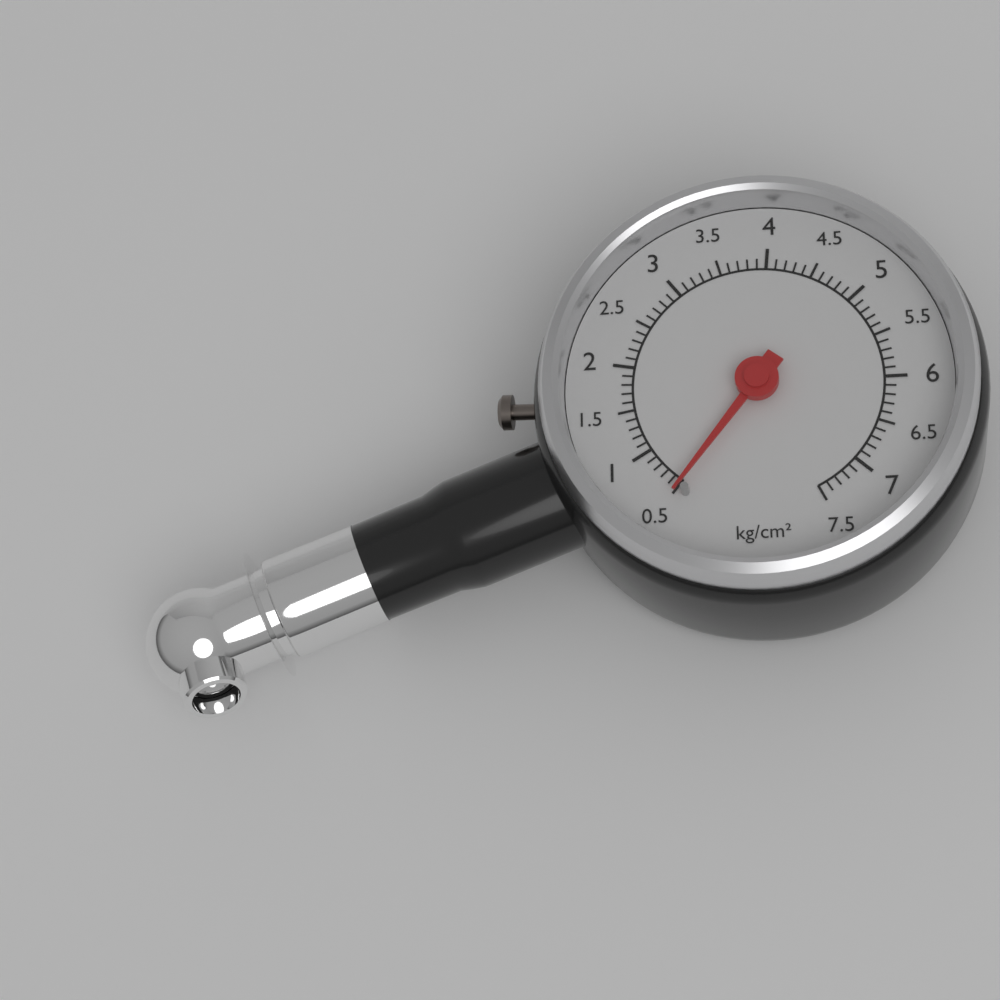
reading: 0.5 kg/cm²
